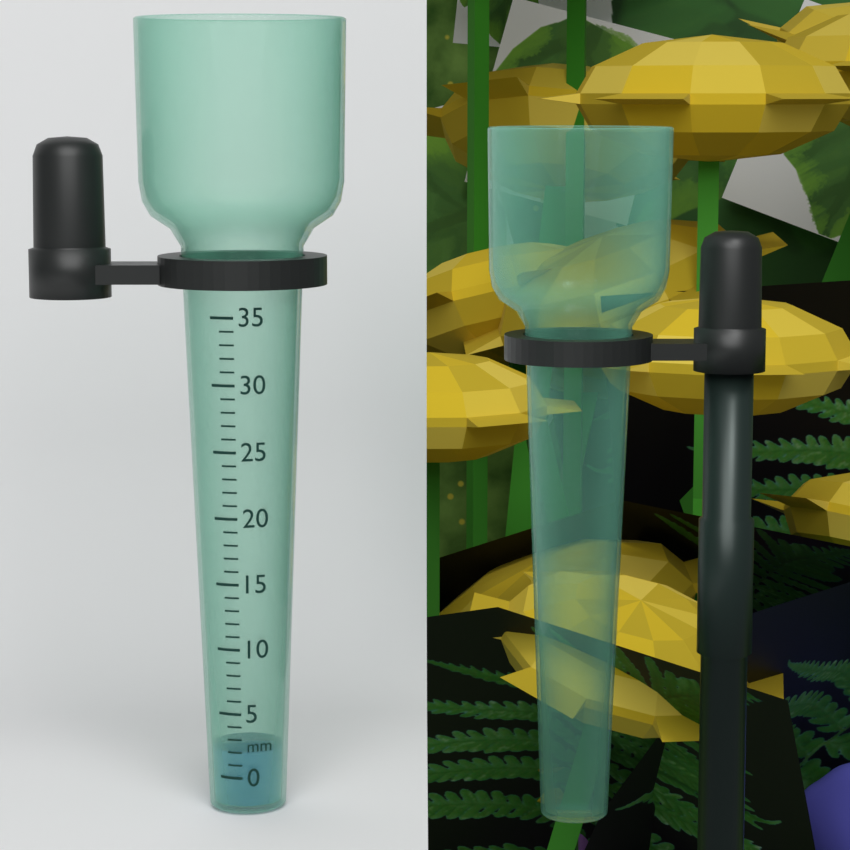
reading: 2 mm
